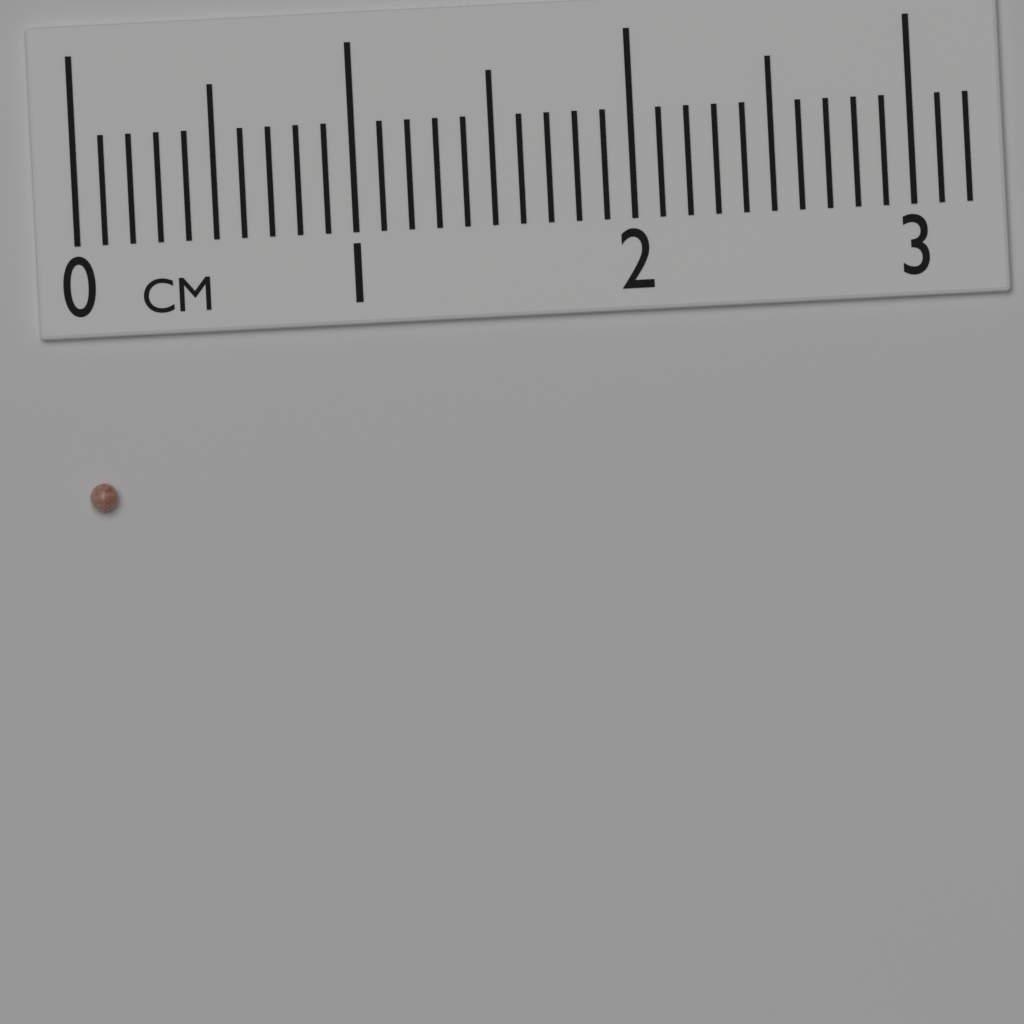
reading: 0.1 cm
